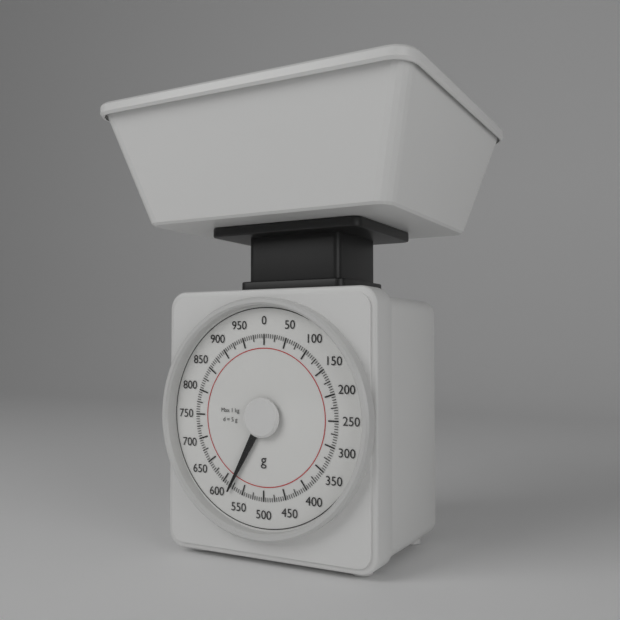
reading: 580 g
